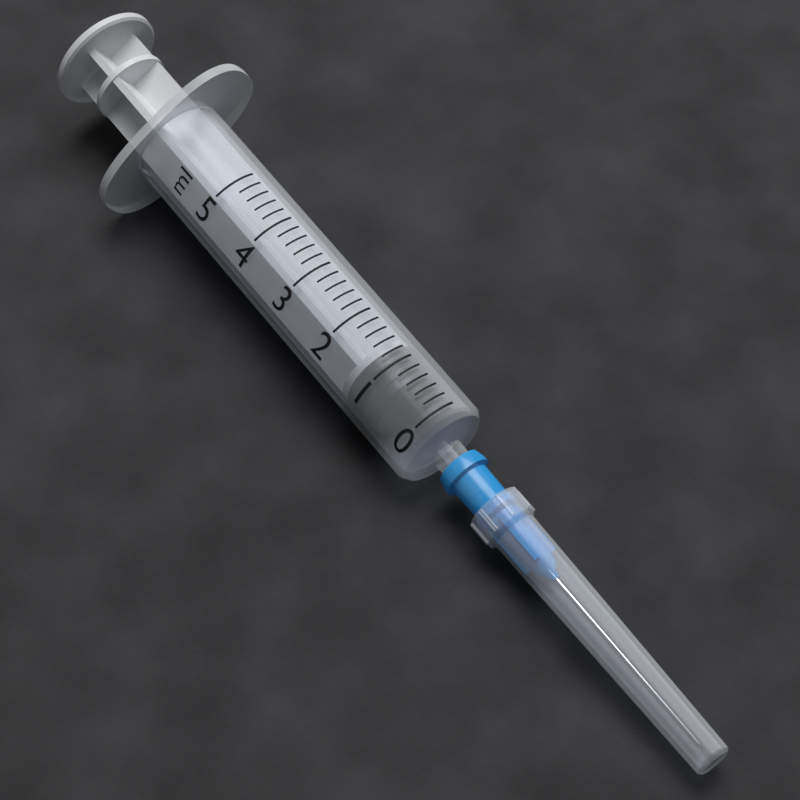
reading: 0.6 ml
